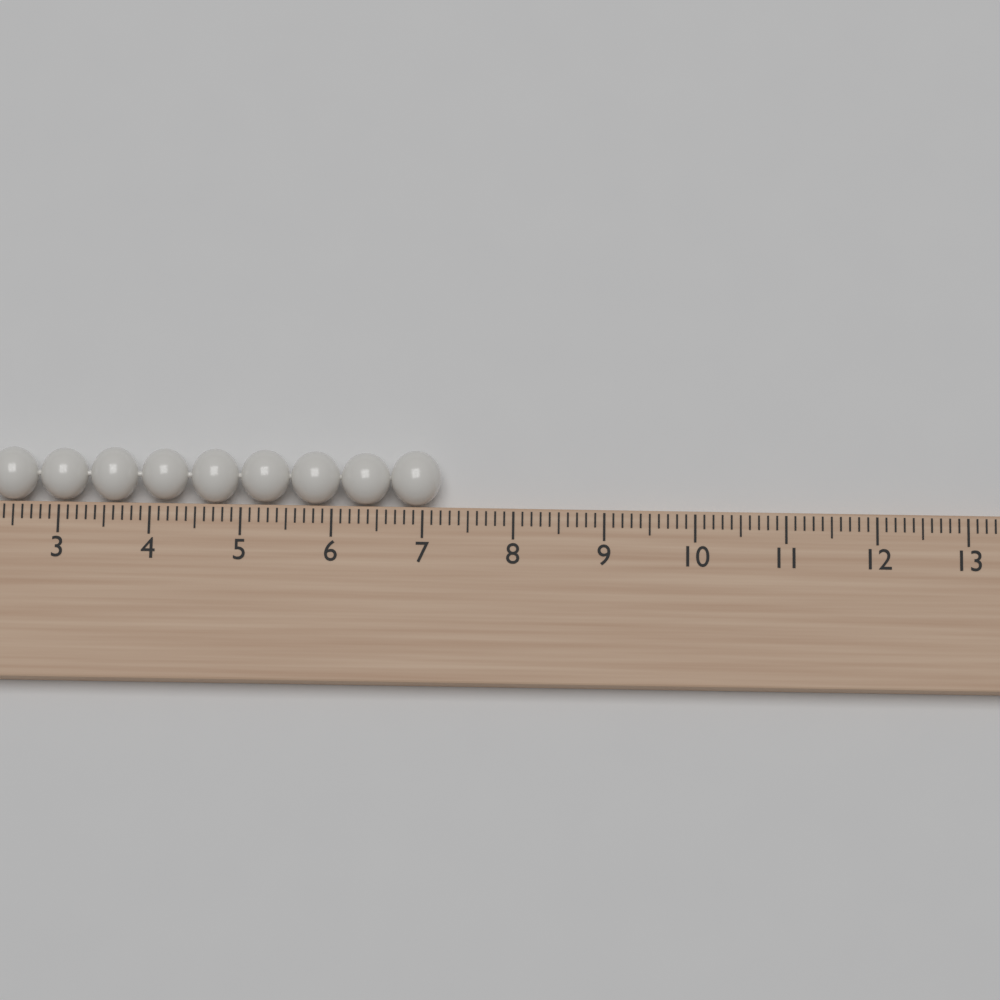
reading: 7.2 cm
